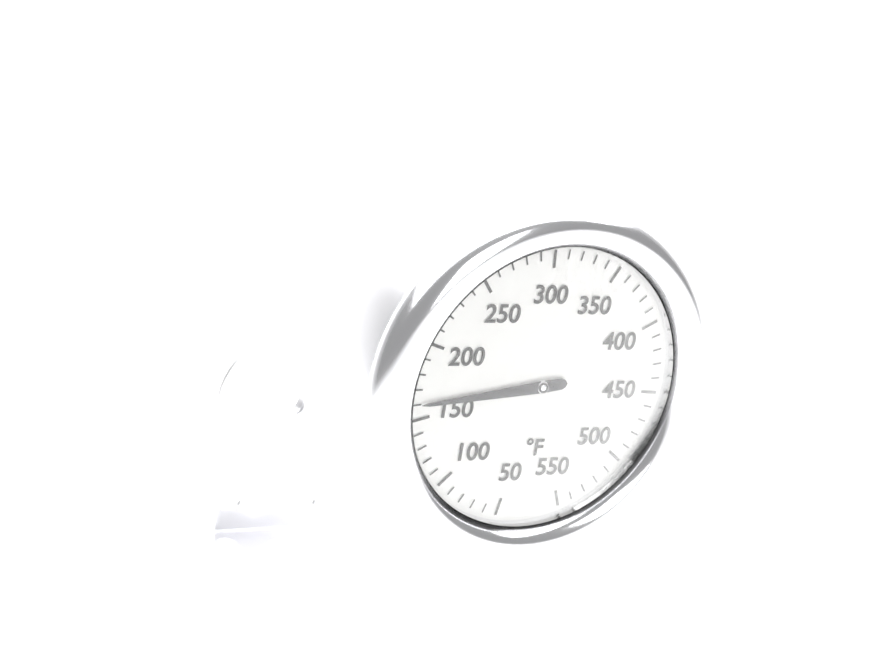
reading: 160 °F
